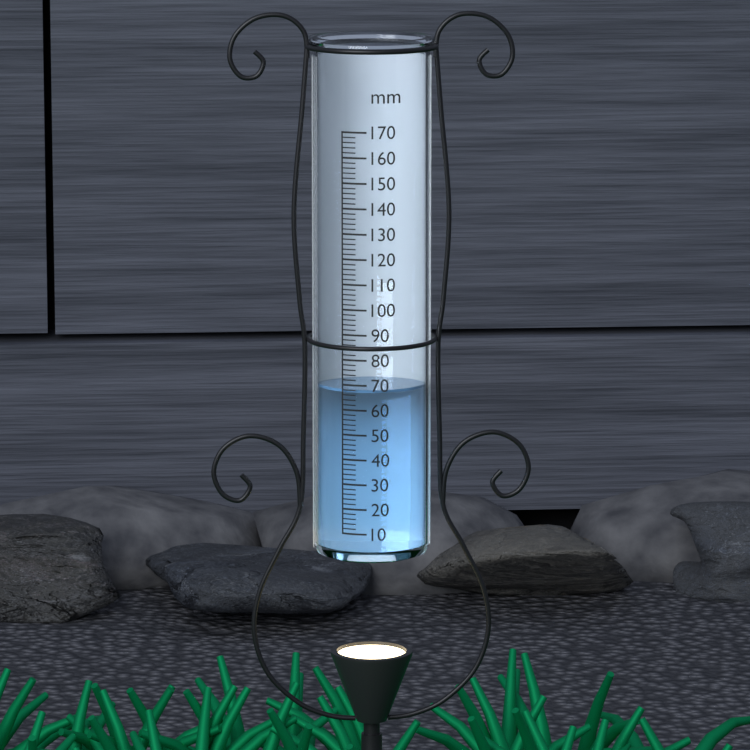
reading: 68 mm
